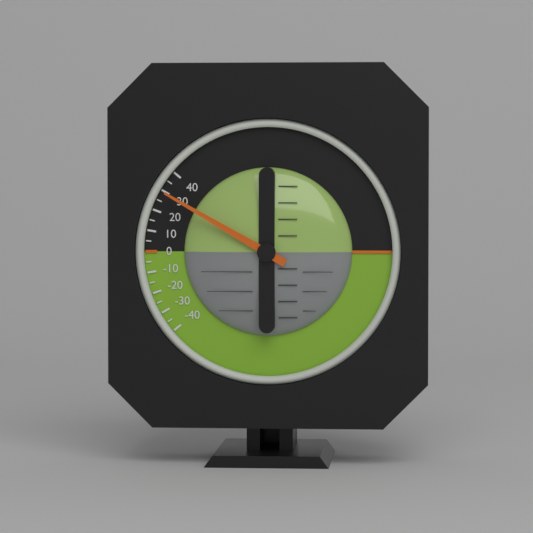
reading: 30 (no unit)
